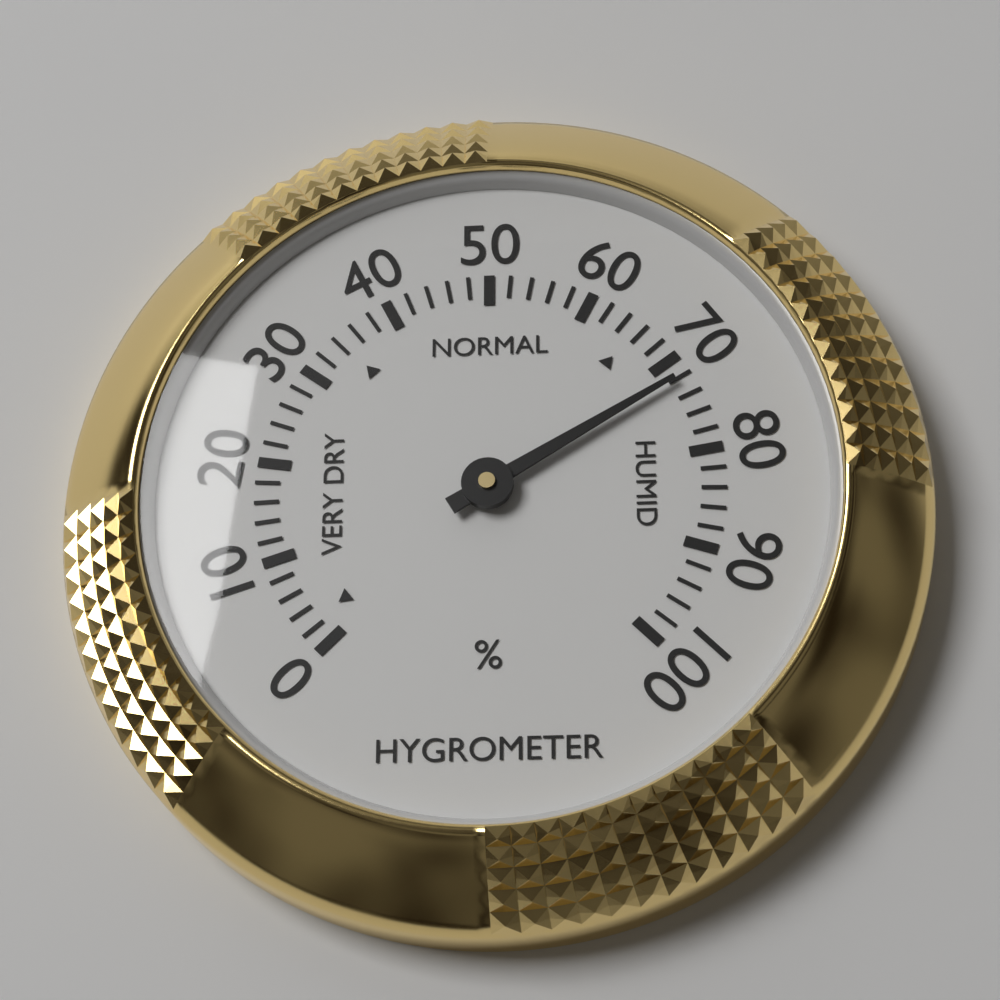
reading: 72 %
